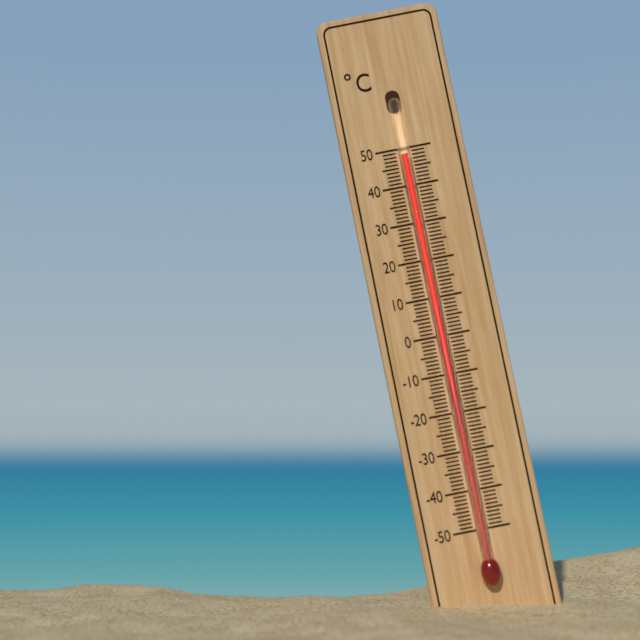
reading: 48 °C
